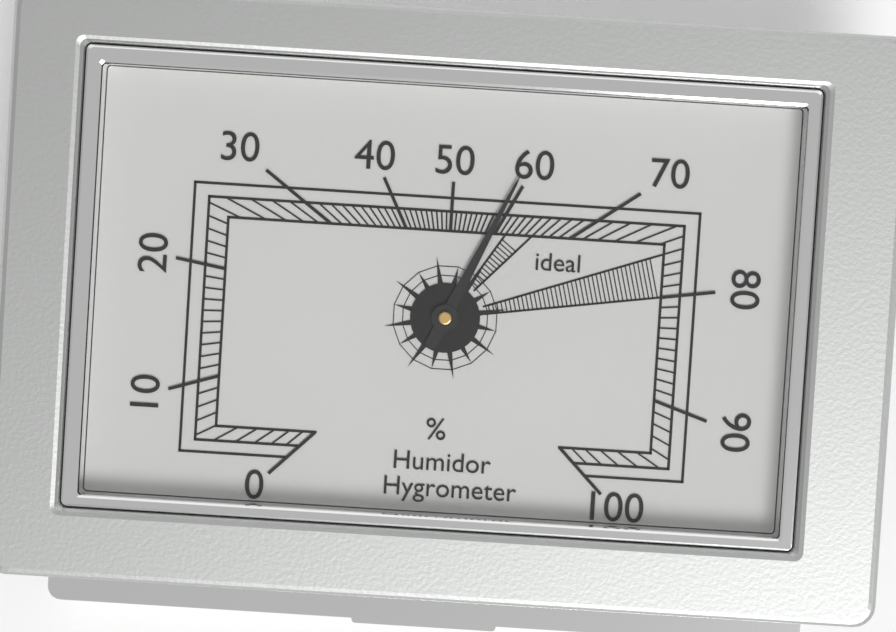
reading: 59 %
